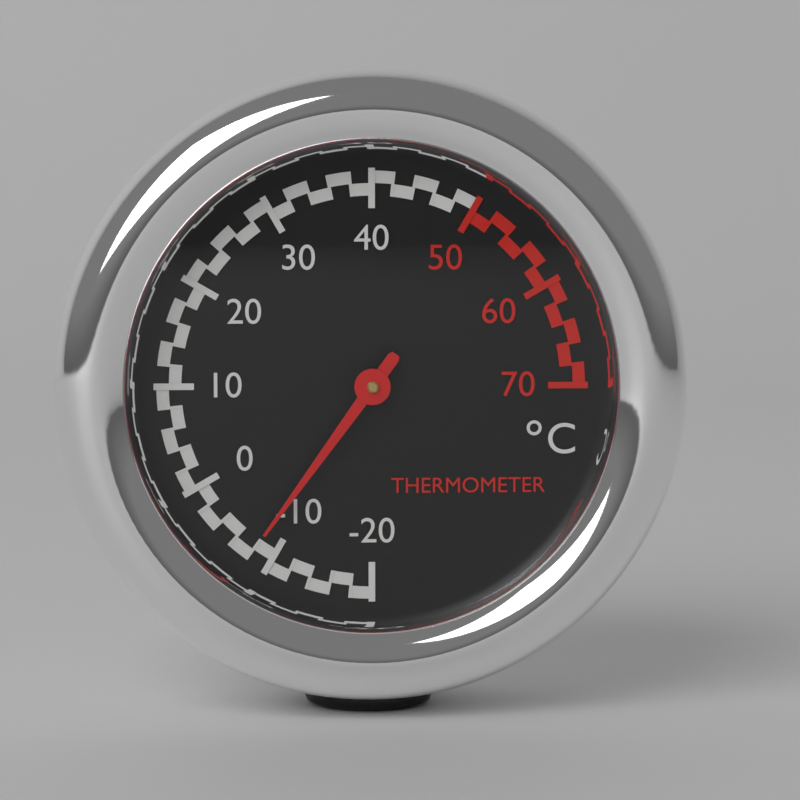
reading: -8 °C
